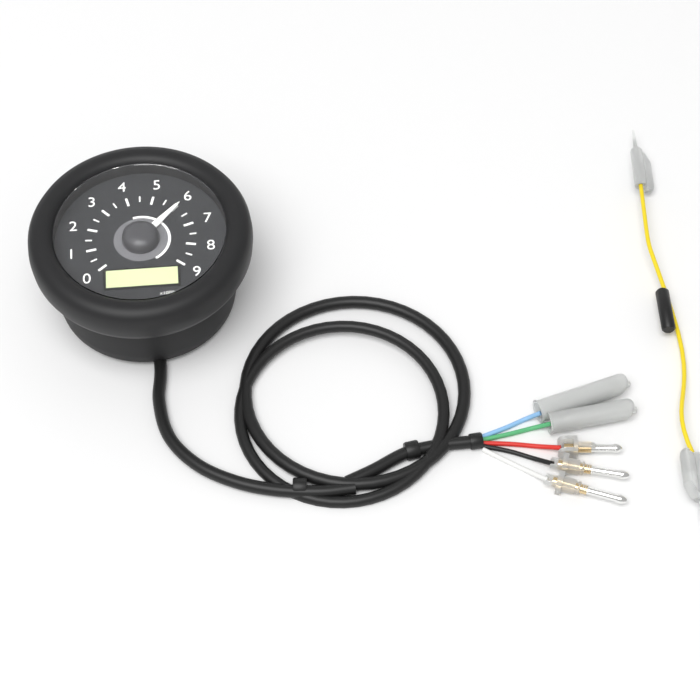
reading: 6.0 x1000r/min
